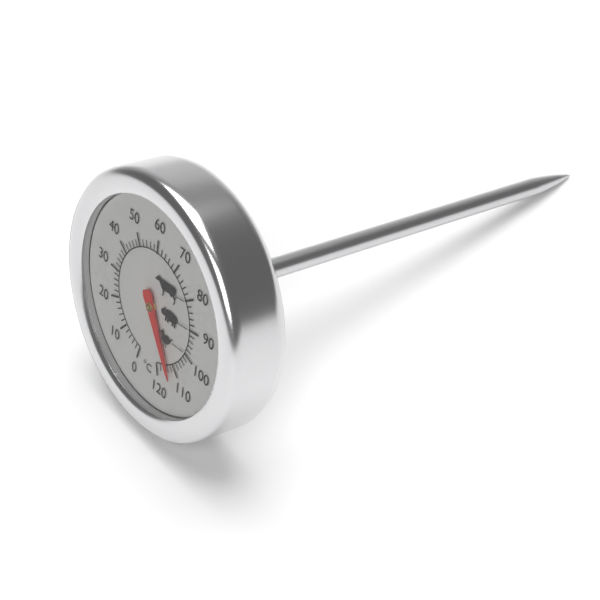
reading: 114 °C
